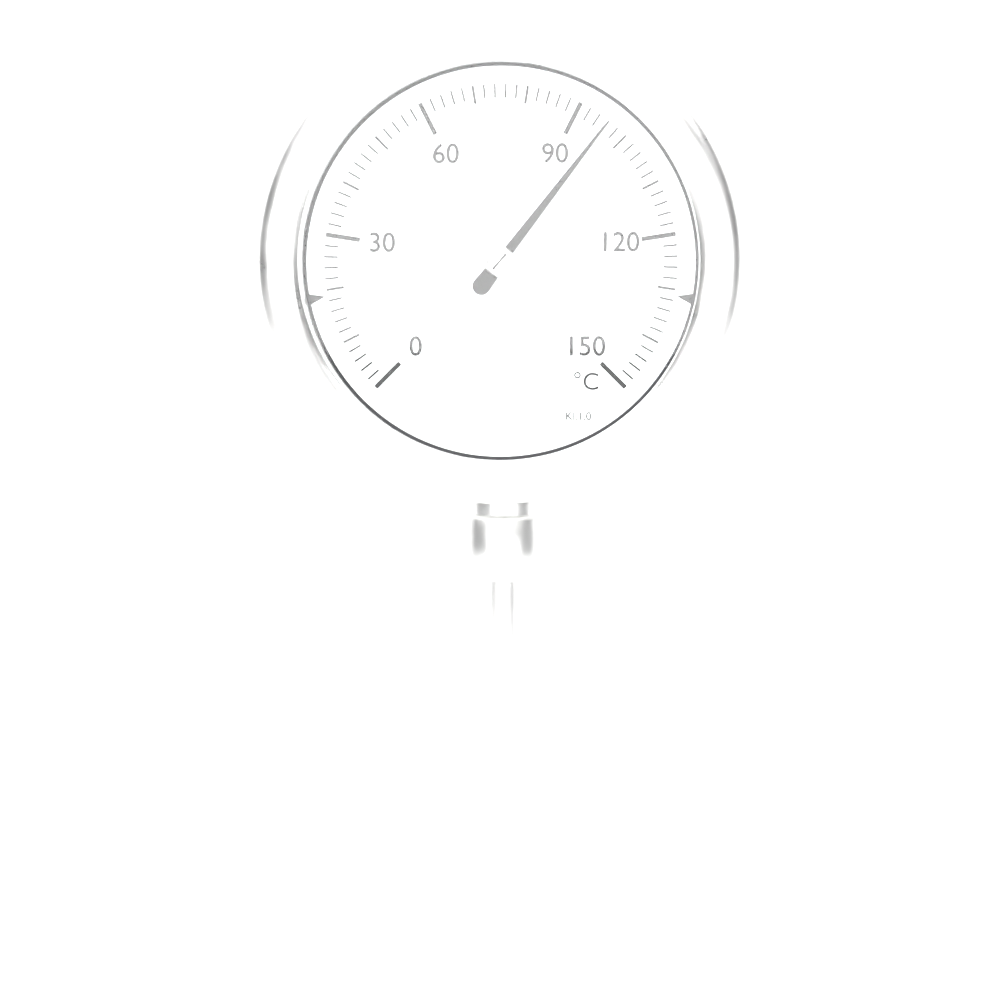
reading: 96 °C
